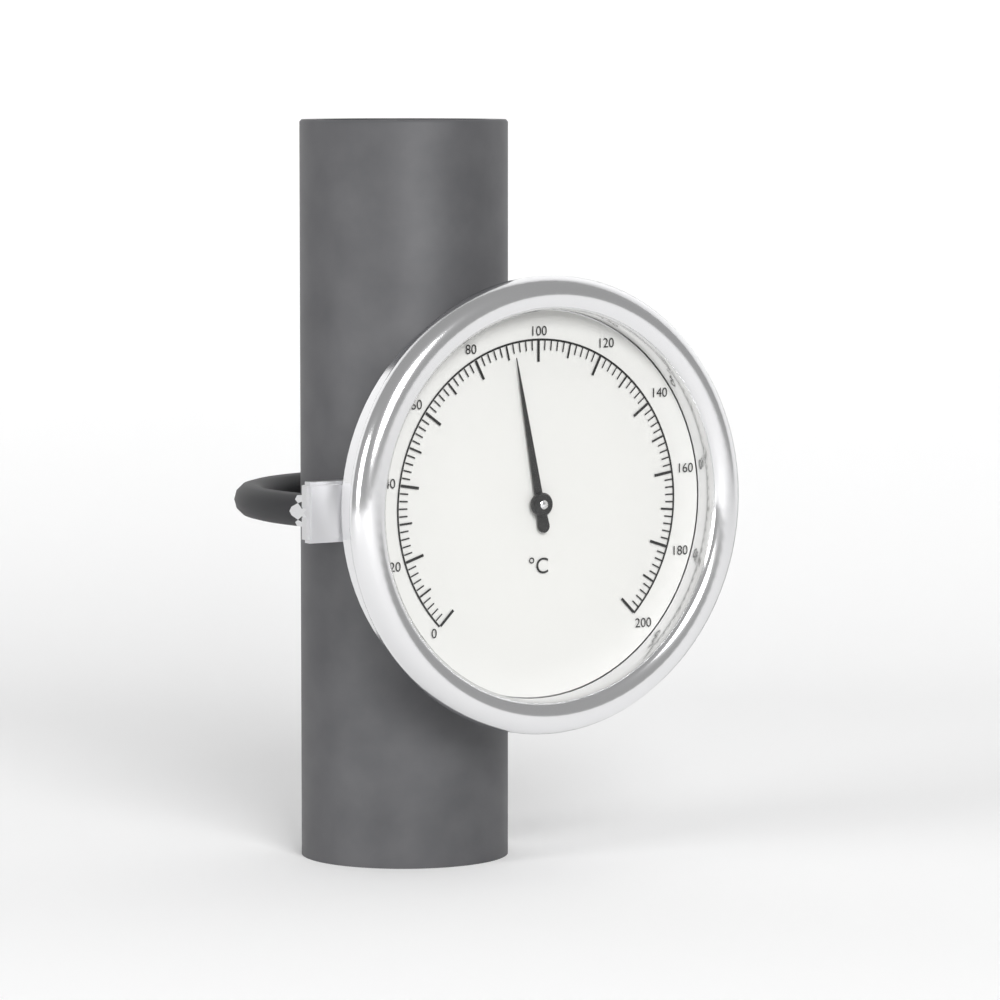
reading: 92 °C
